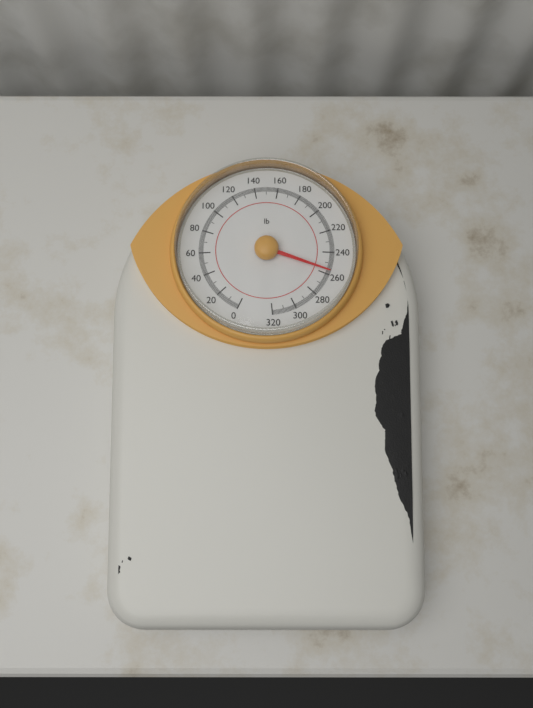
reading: 257 lb
